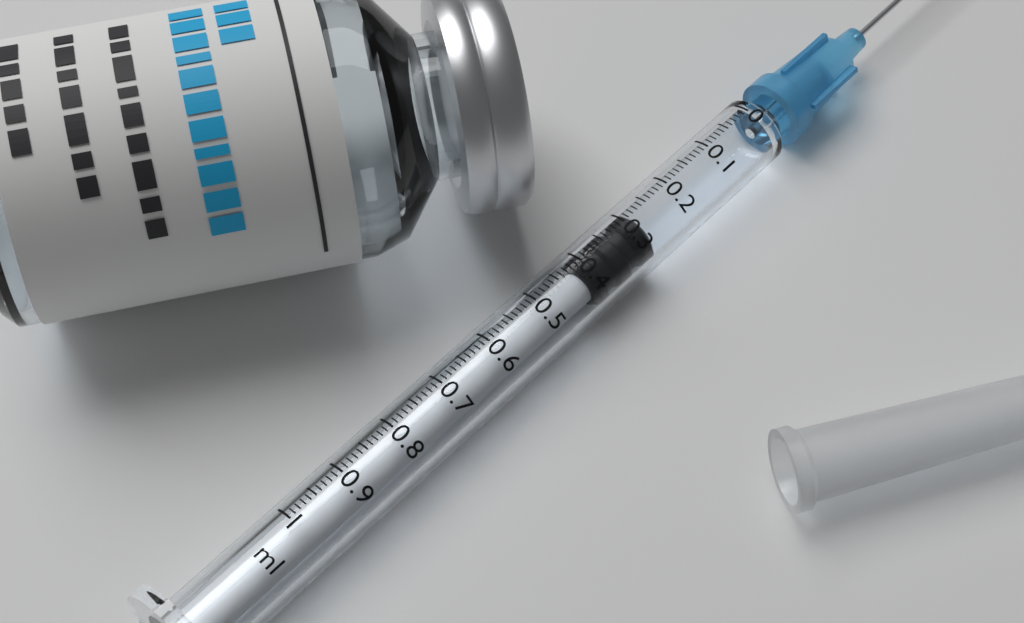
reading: 0.28 ml
